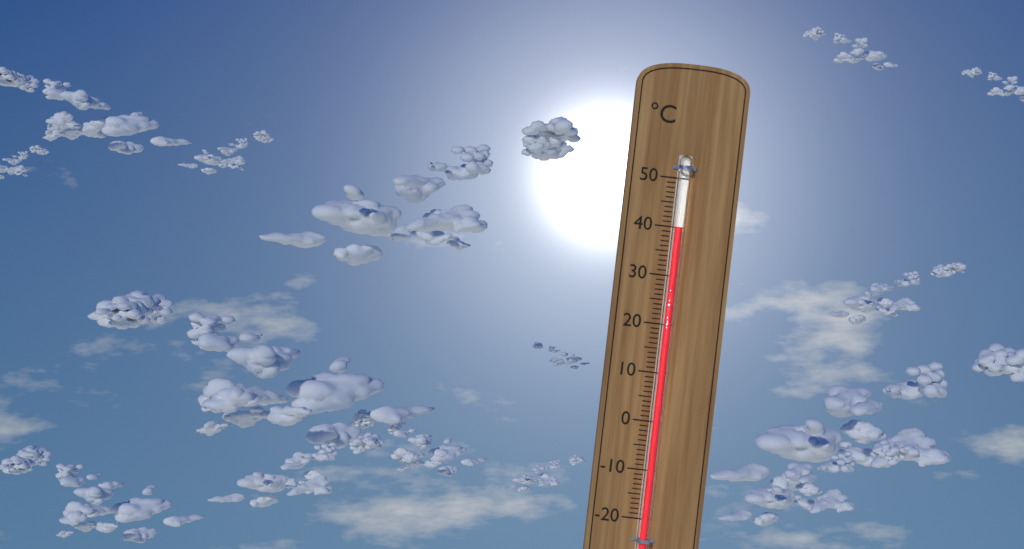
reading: 40 °C
